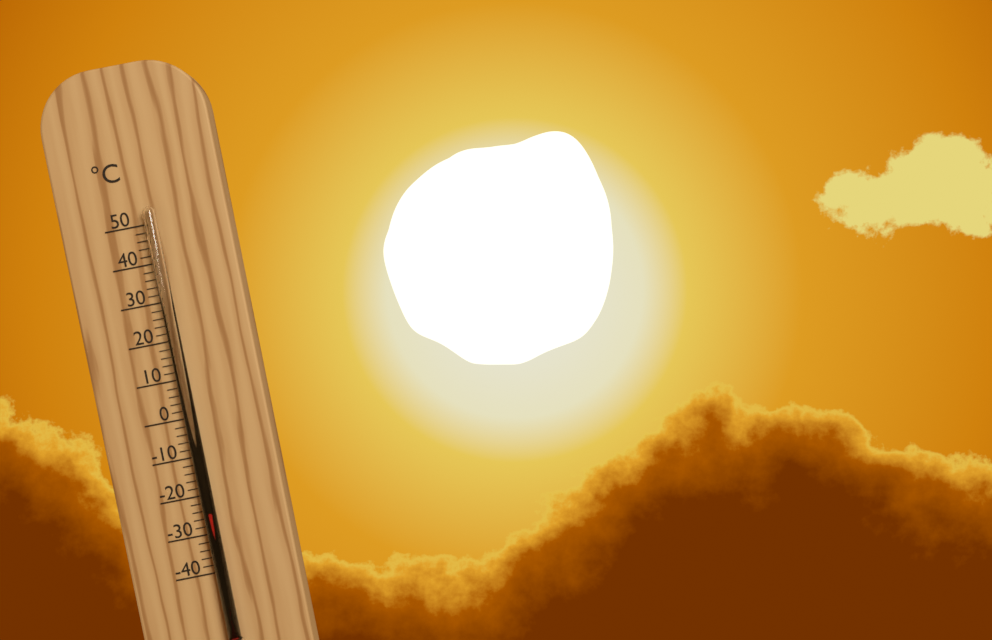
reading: -24 °C
